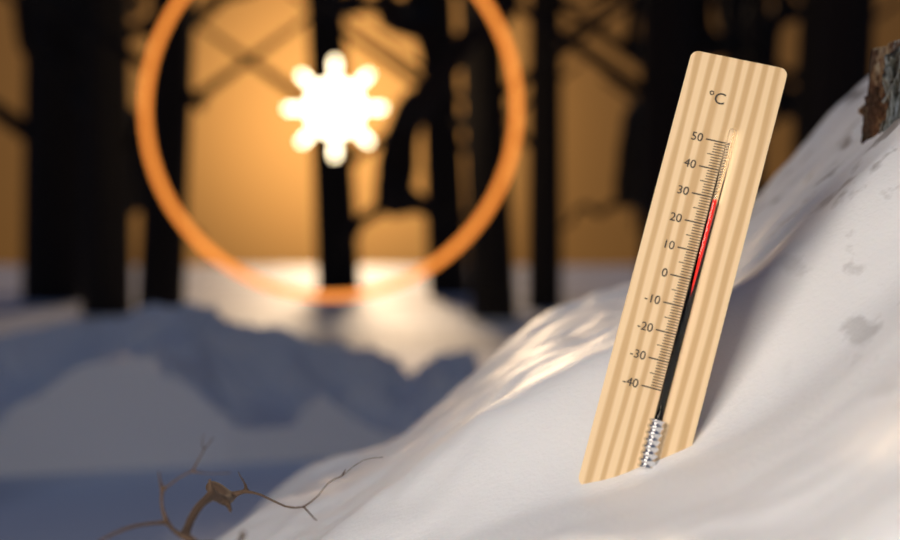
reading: 29 °C
